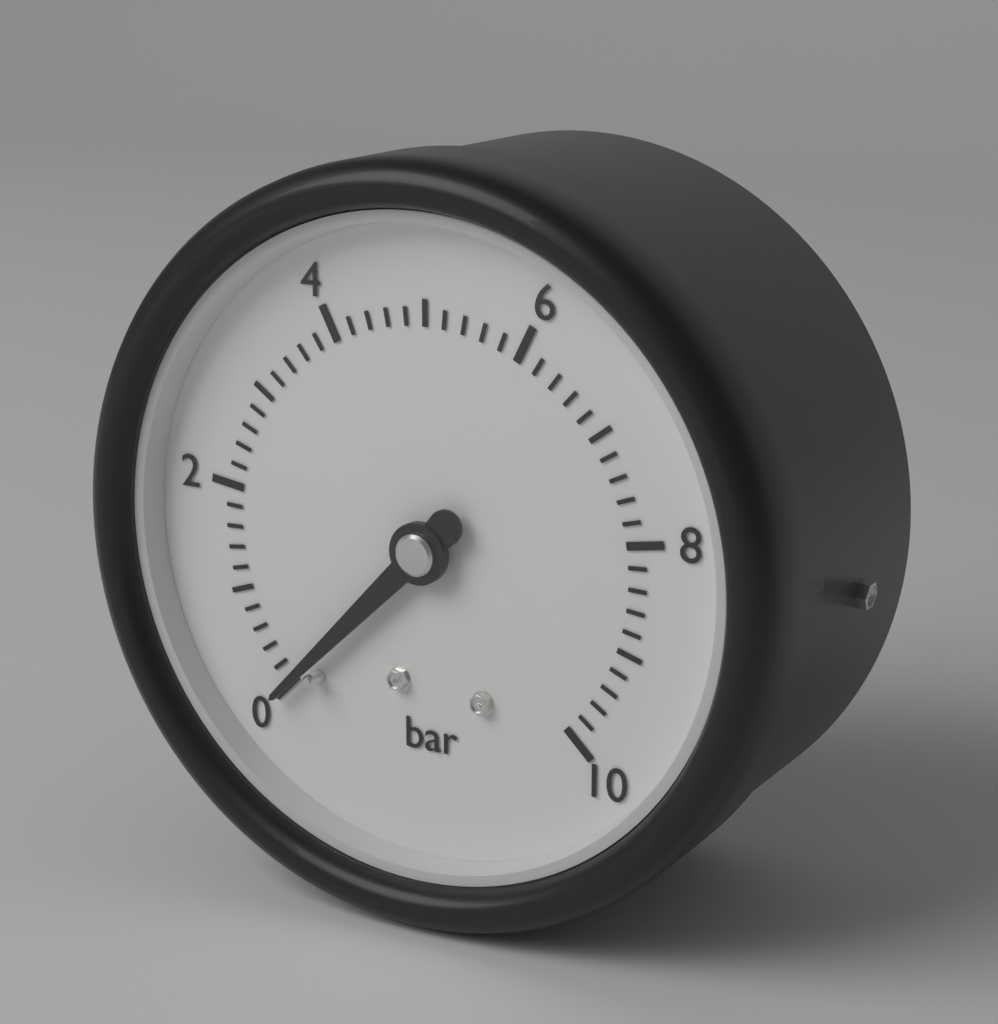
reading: 0.0 bar
